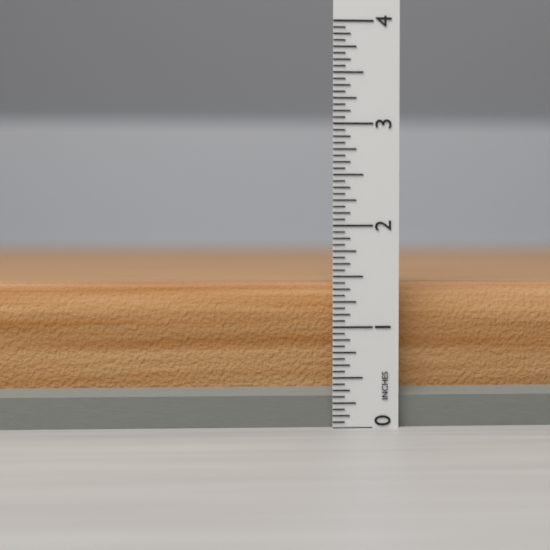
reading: 1.4375 in
